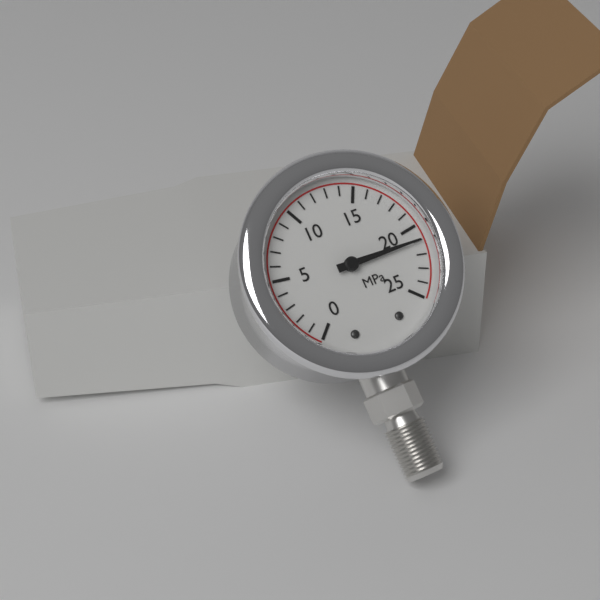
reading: 21 MPa
